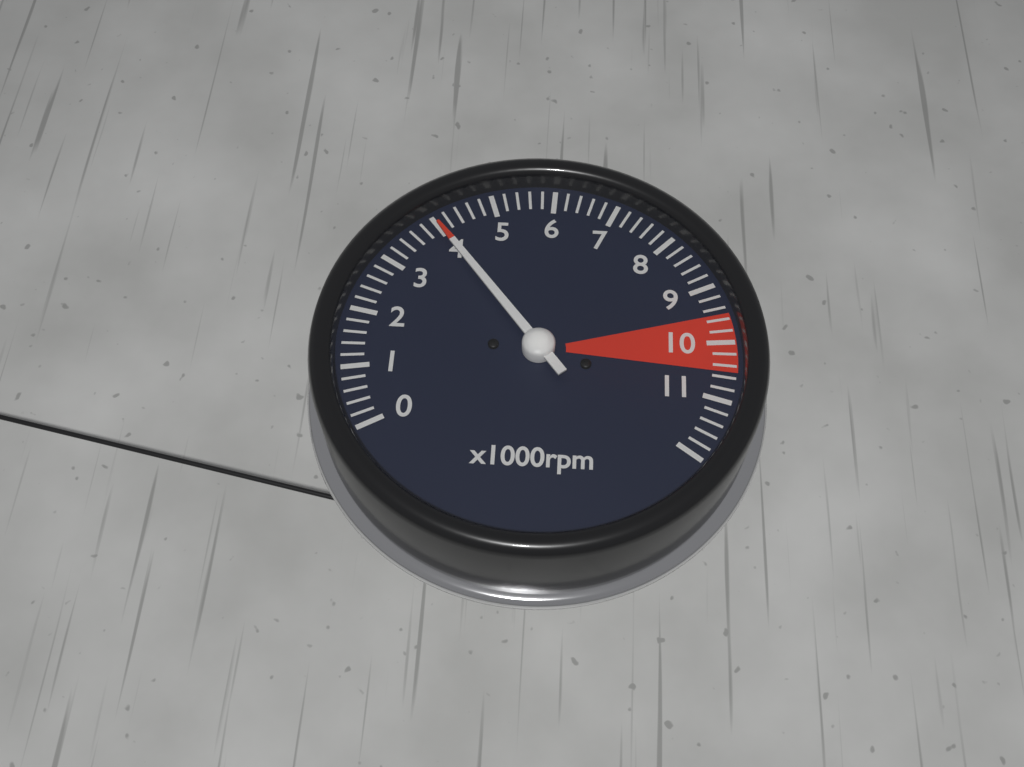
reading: 4000 rpm
